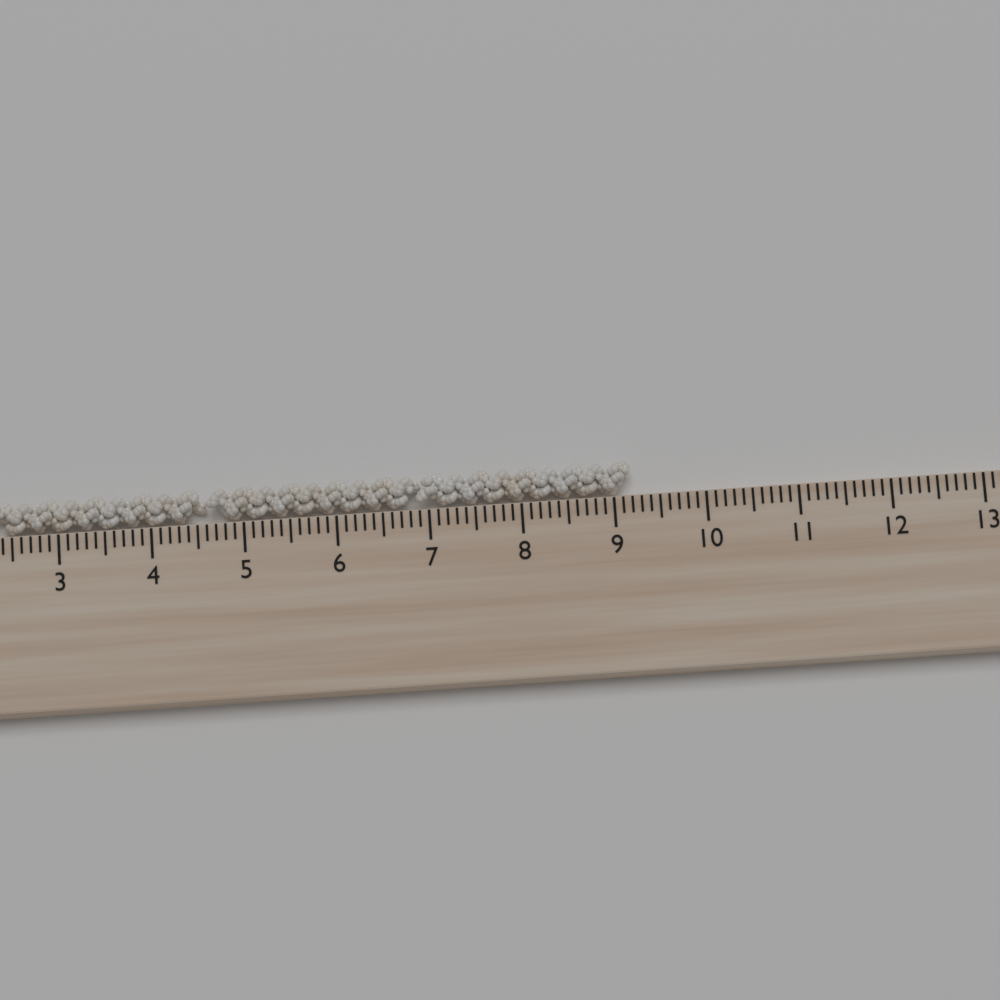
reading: 9.2 cm
